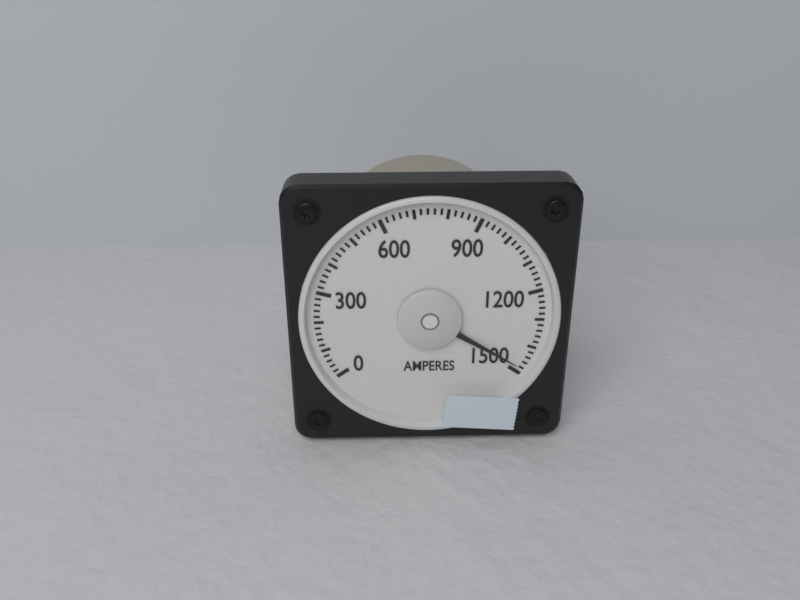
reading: 1480 A
